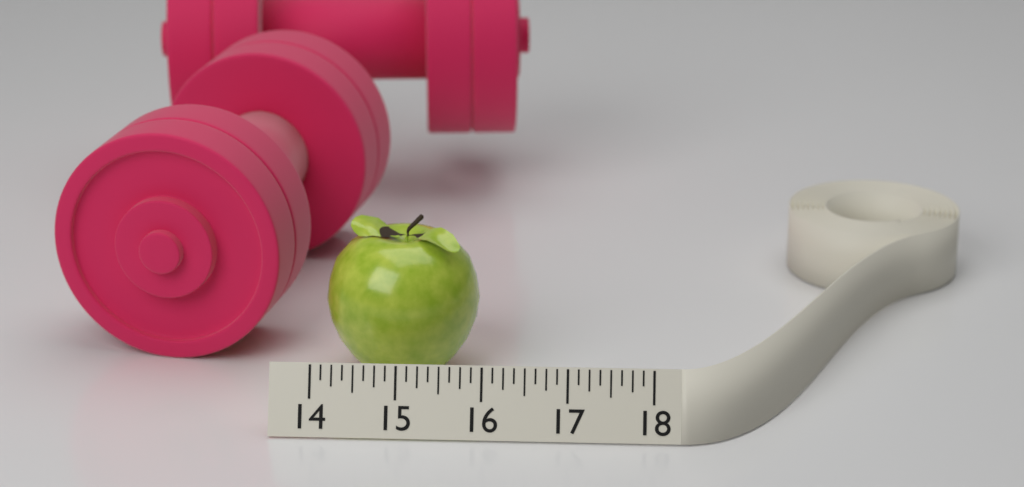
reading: 15.875 (no unit)
